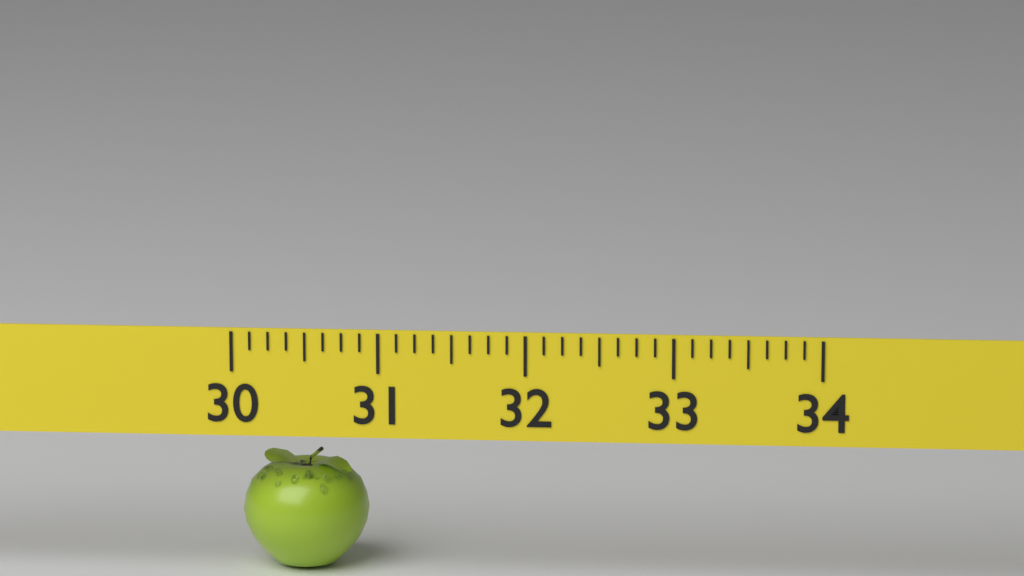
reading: 30.875 (no unit)
